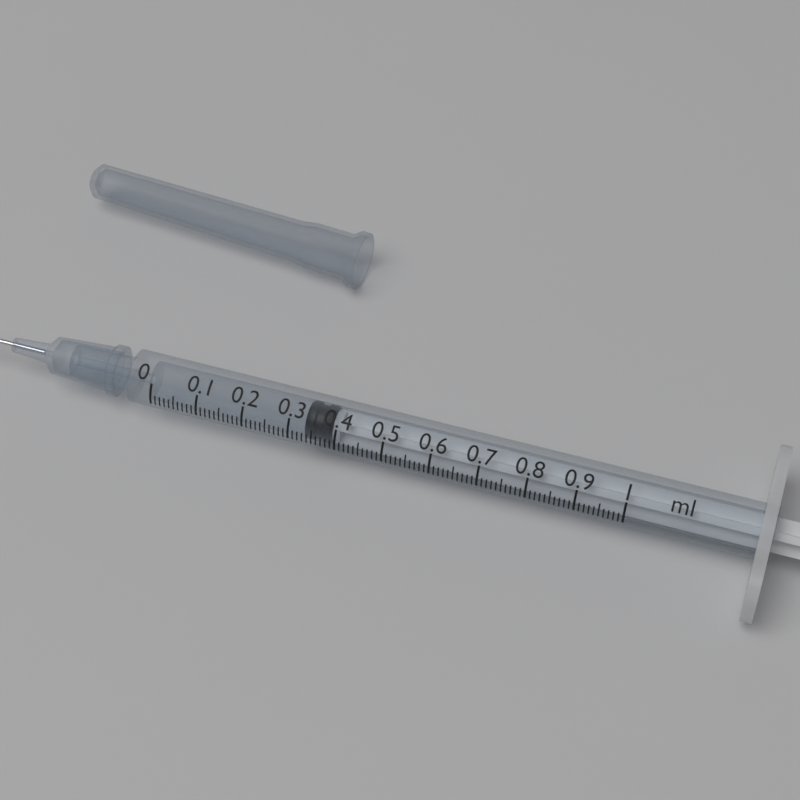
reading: 0.33 ml
